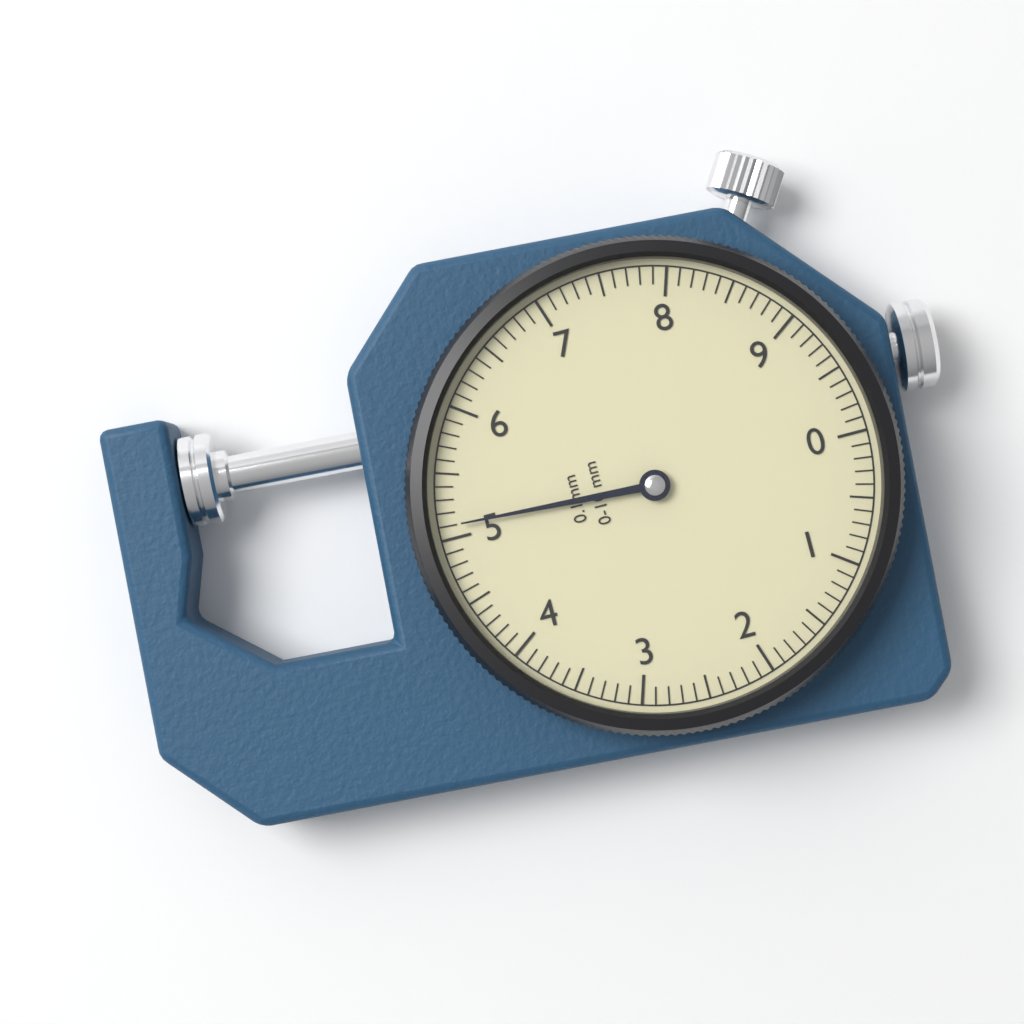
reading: 5.1 mm
